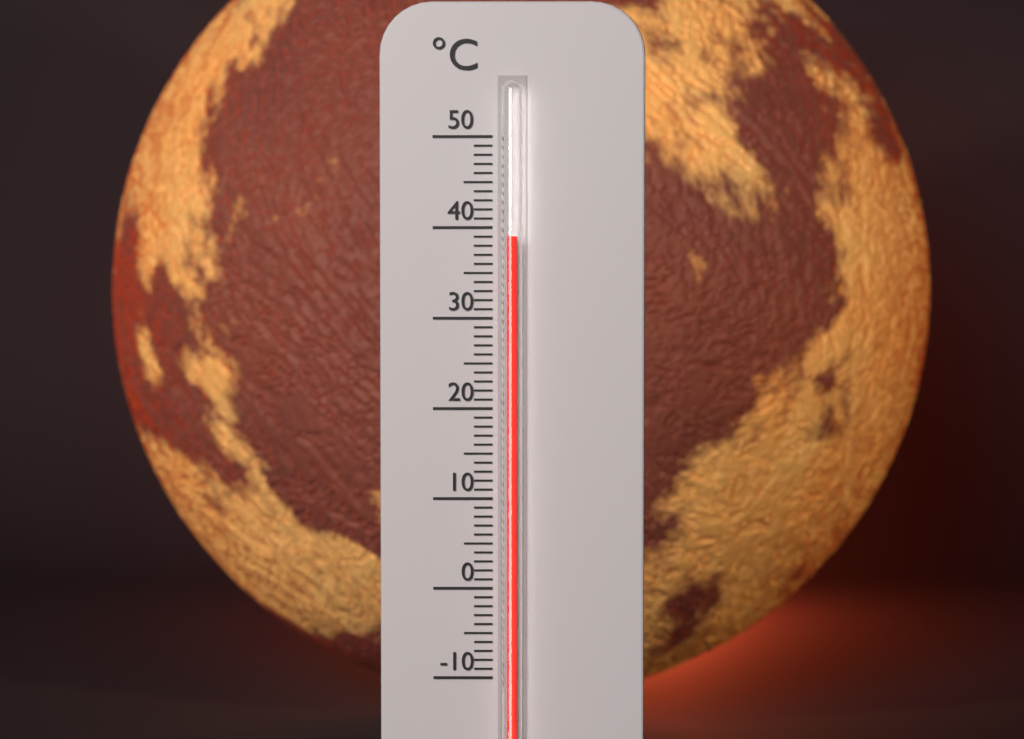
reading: 39 °C
